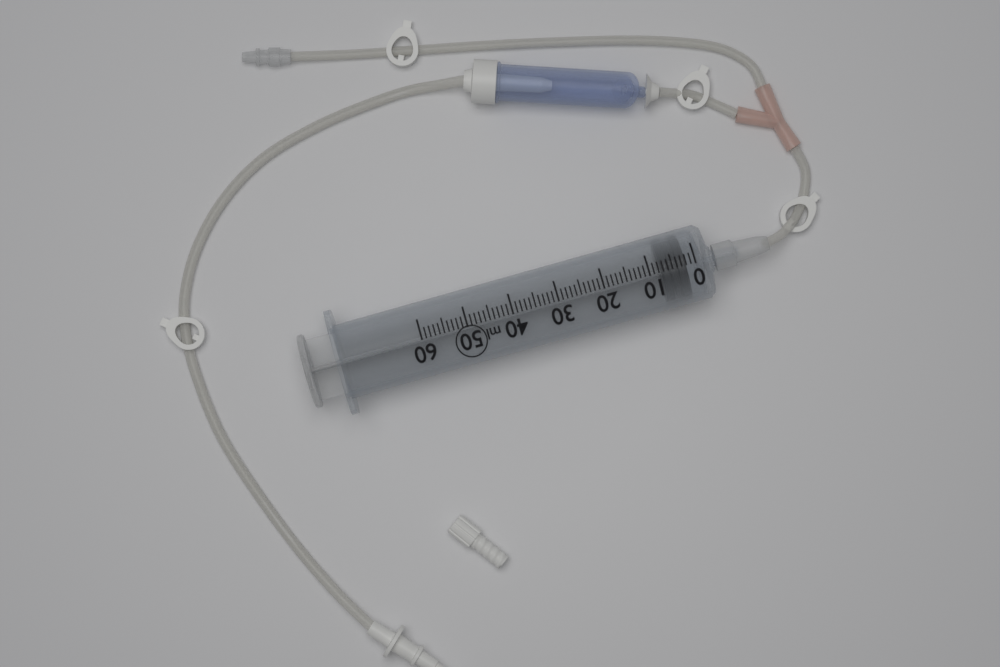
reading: 2 ml
